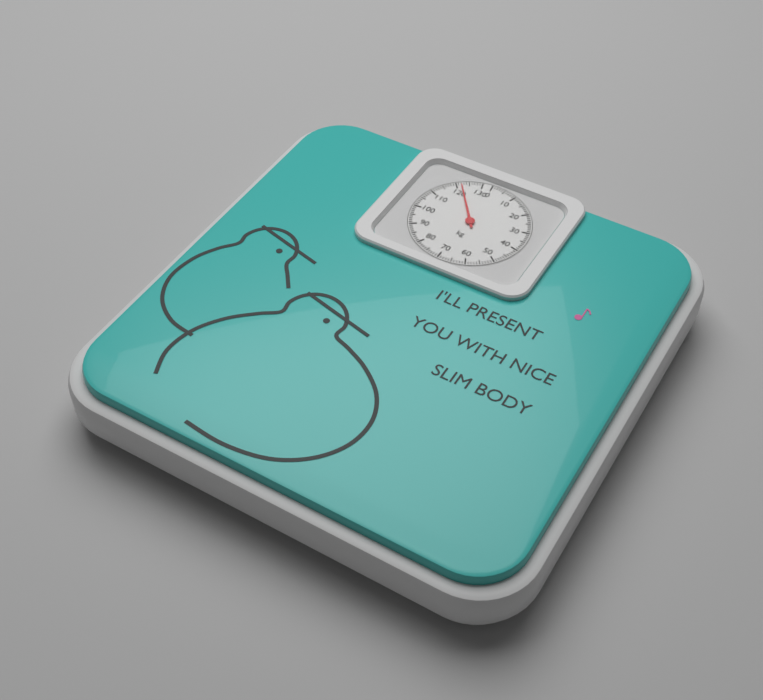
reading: 122 kg
